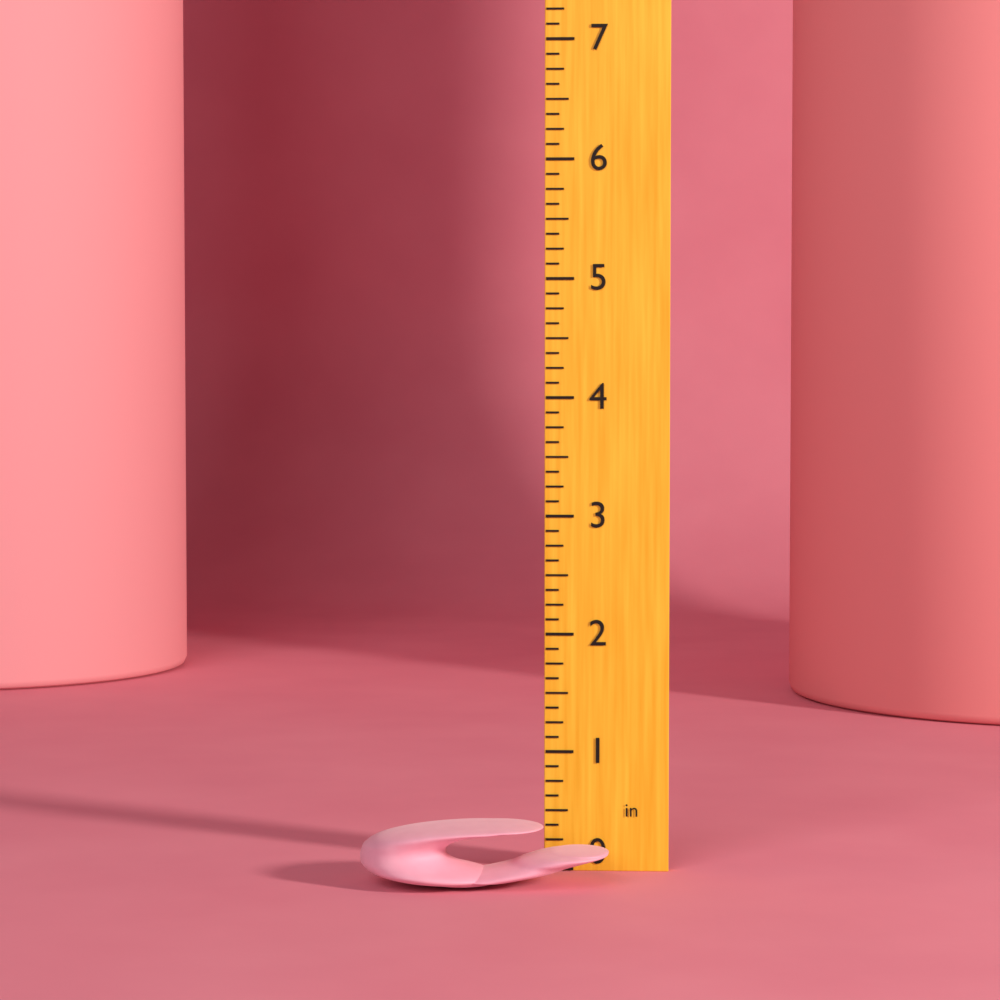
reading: 0.500 in
